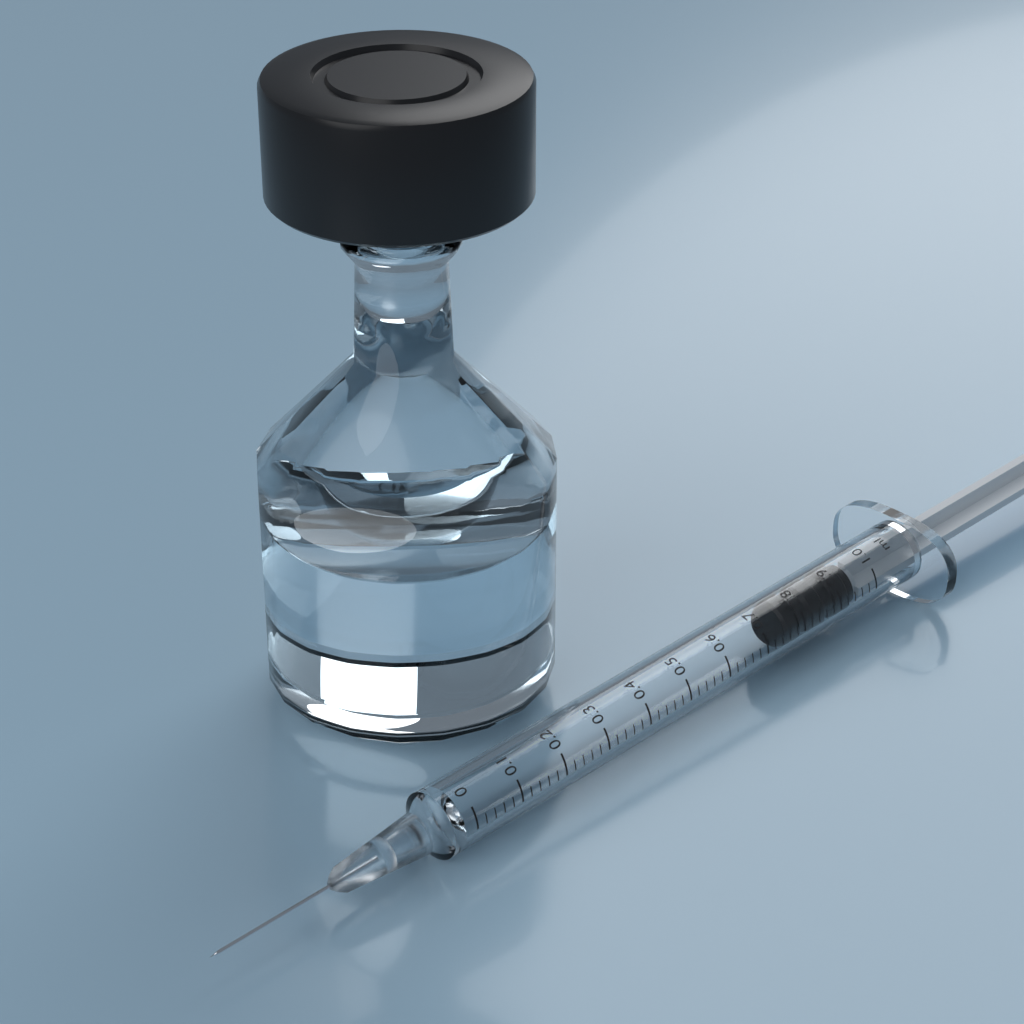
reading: 0.76 ml
